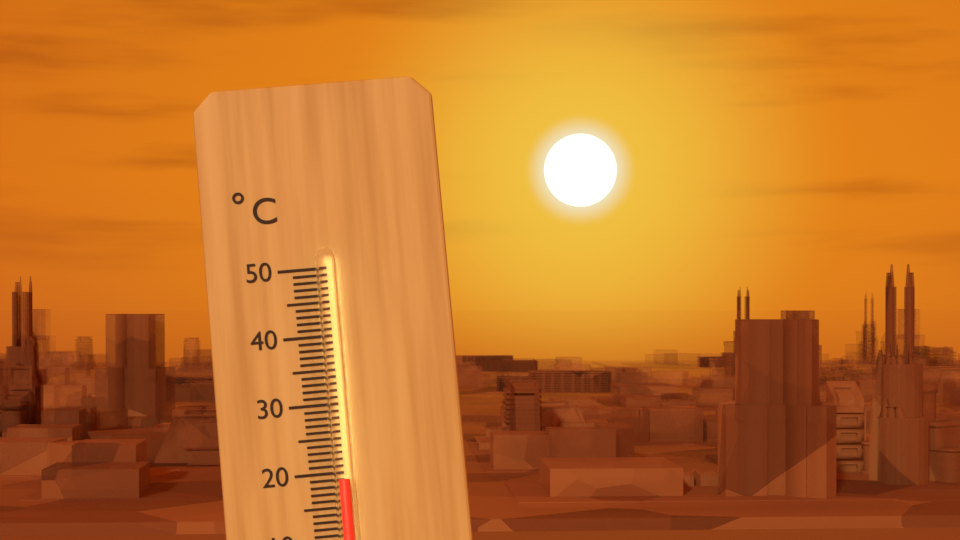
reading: 19 °C
